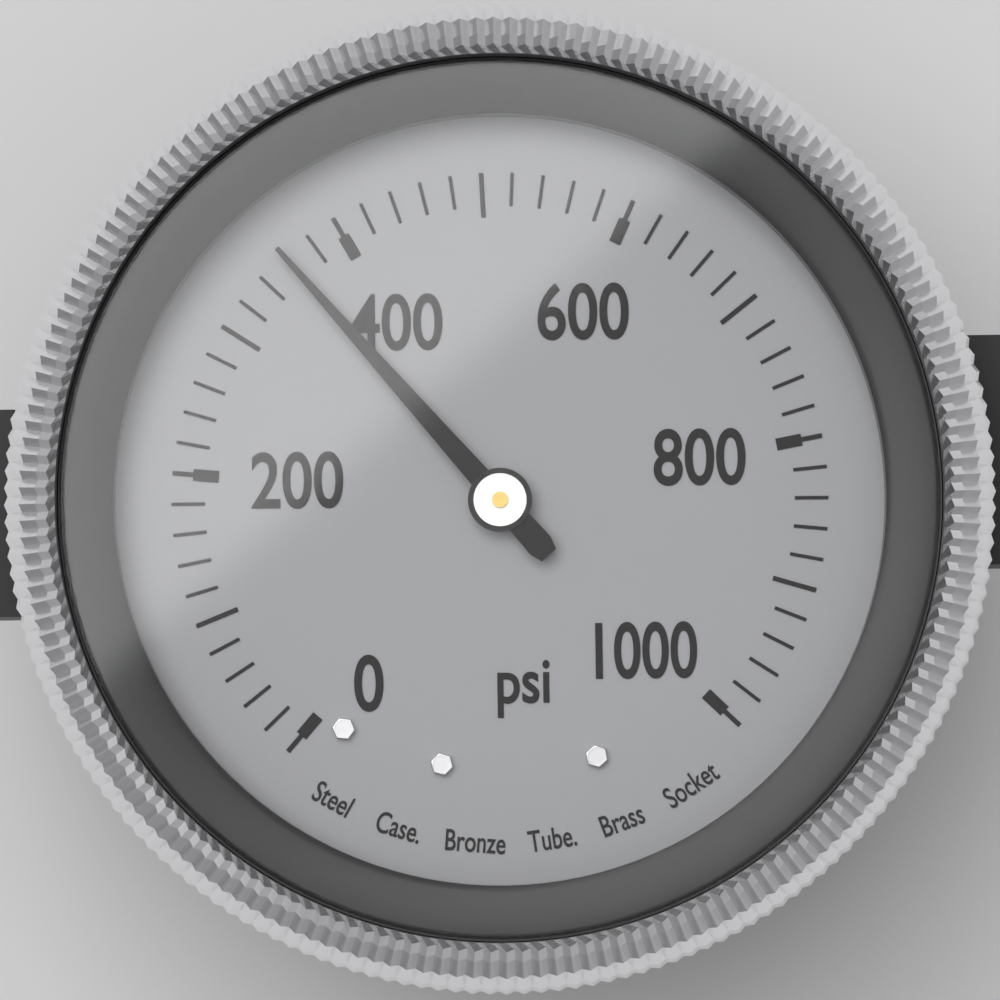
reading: 360 psi
